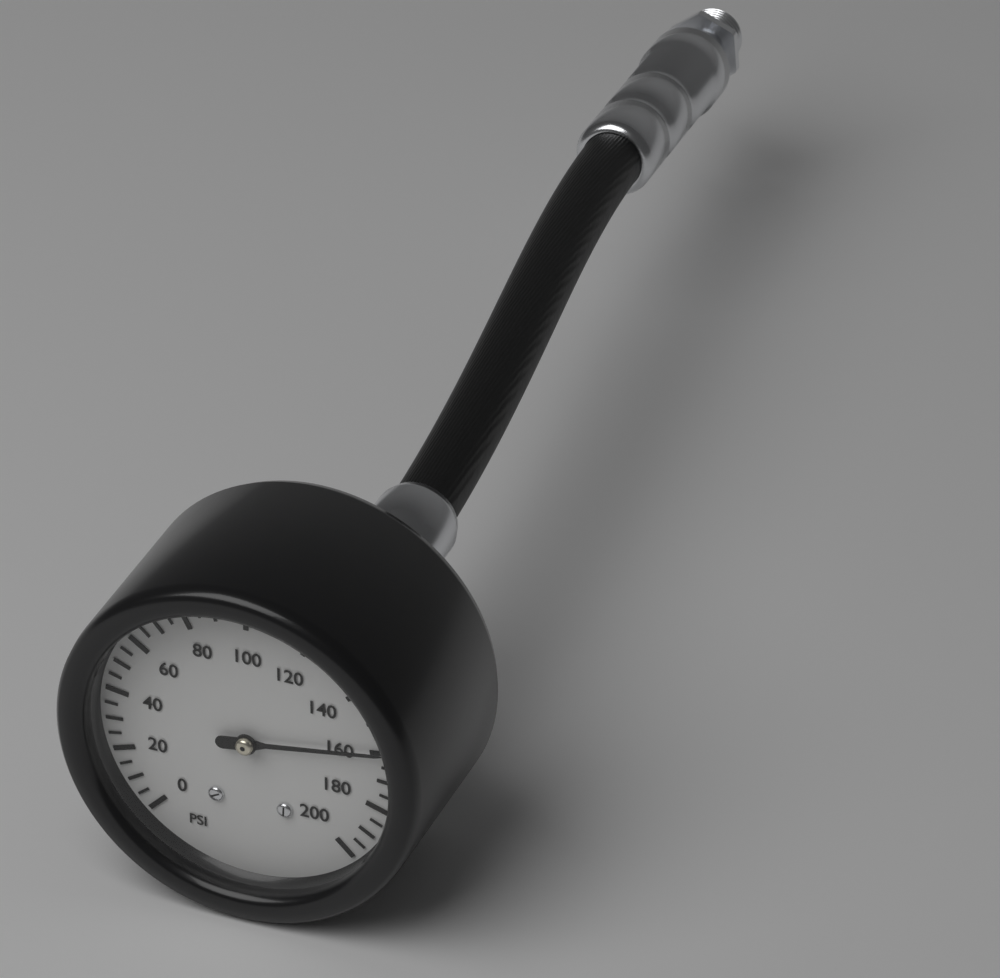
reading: 160 psi
